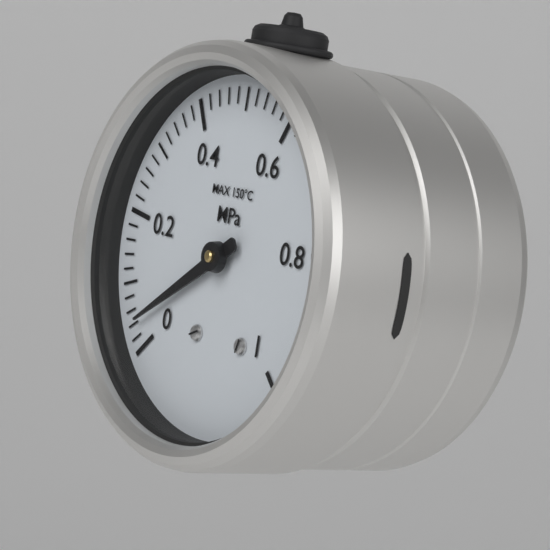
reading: 0.04 MPa
